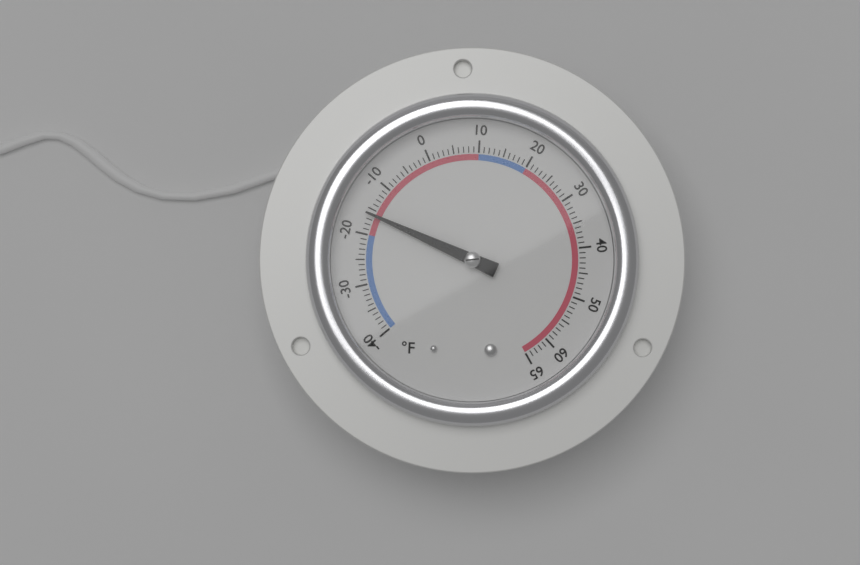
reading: -16 °F
